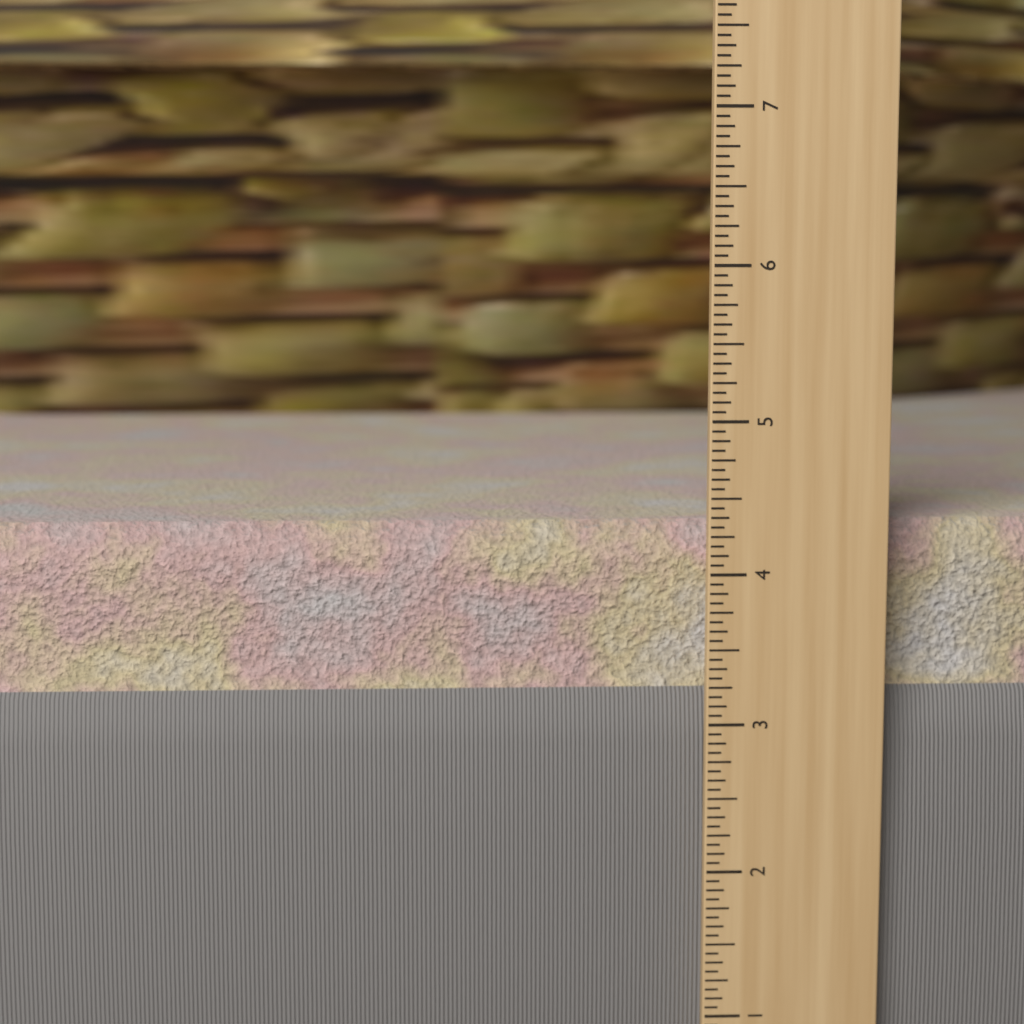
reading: 4.3125 in
